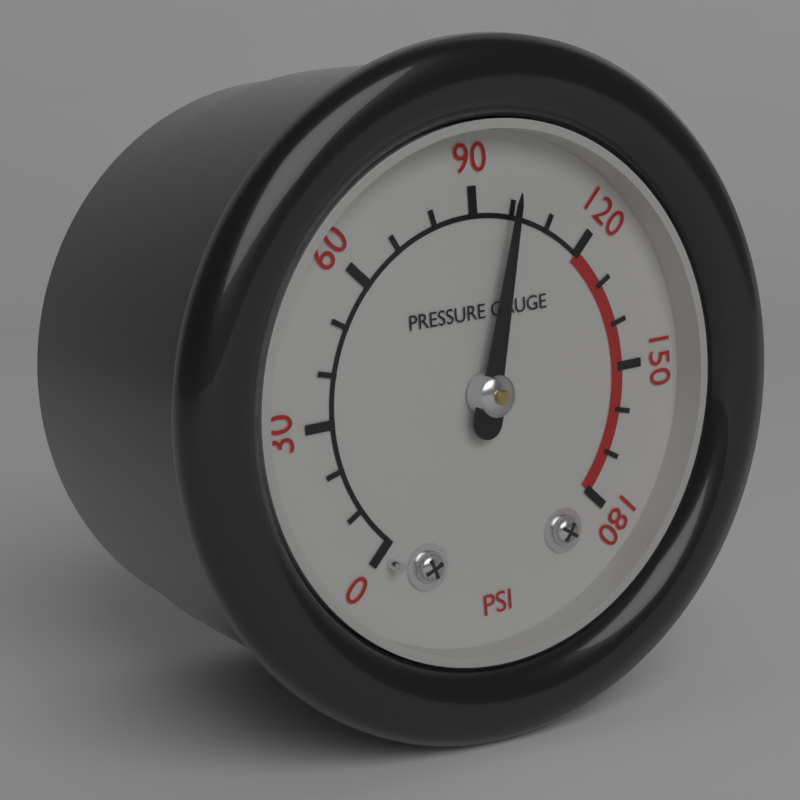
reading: 100 psi
